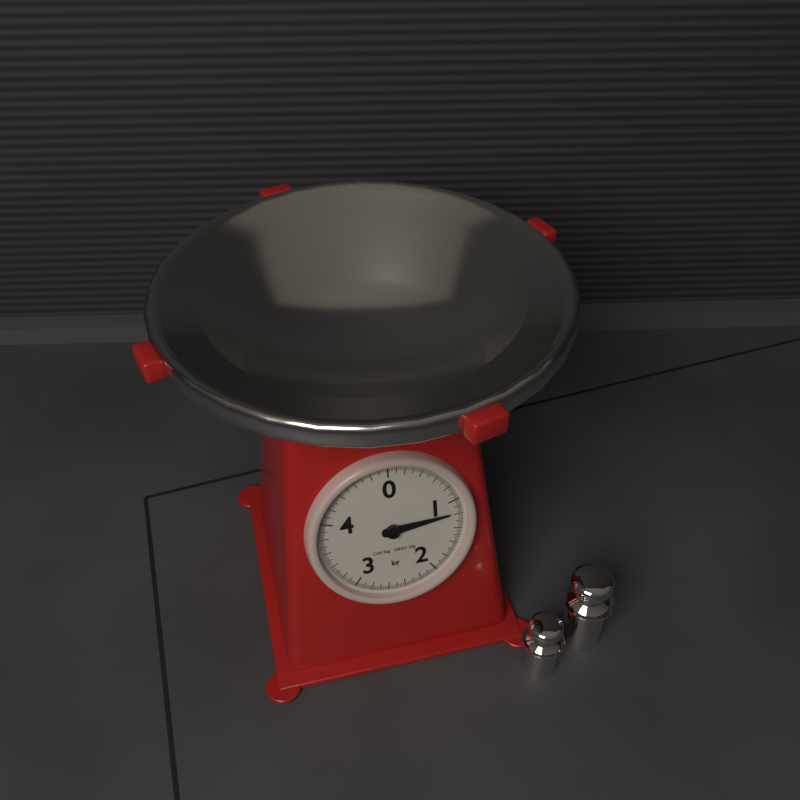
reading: 1.18 kg
